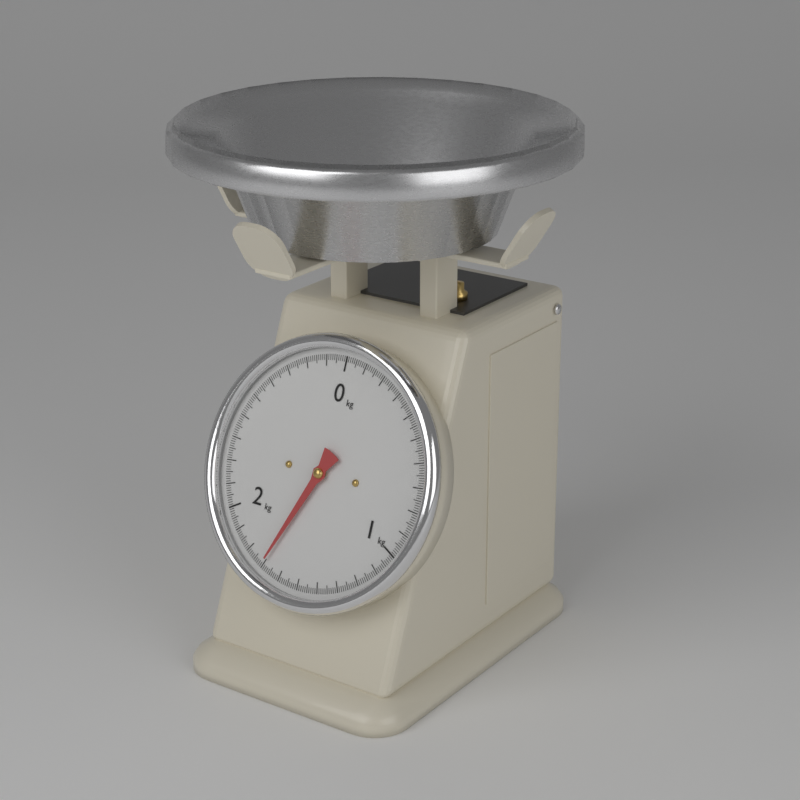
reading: 1.70 kg
